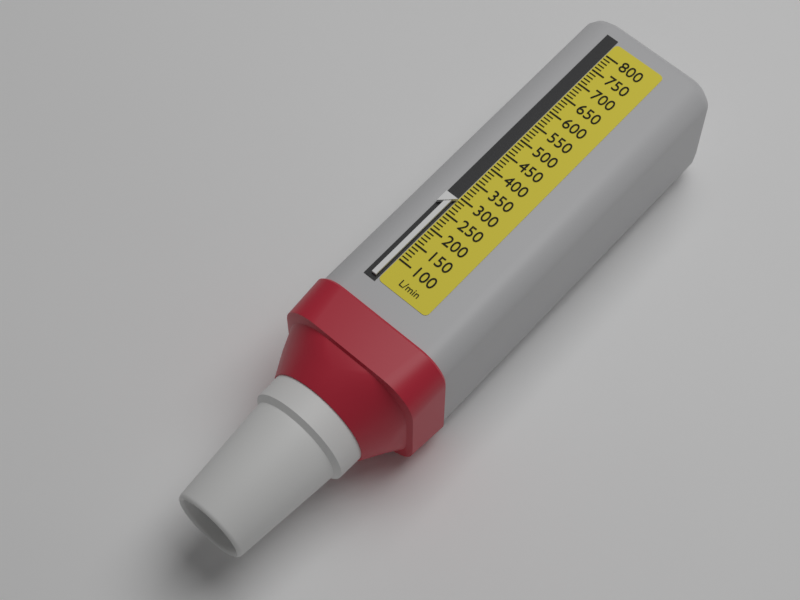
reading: 290 L/min
